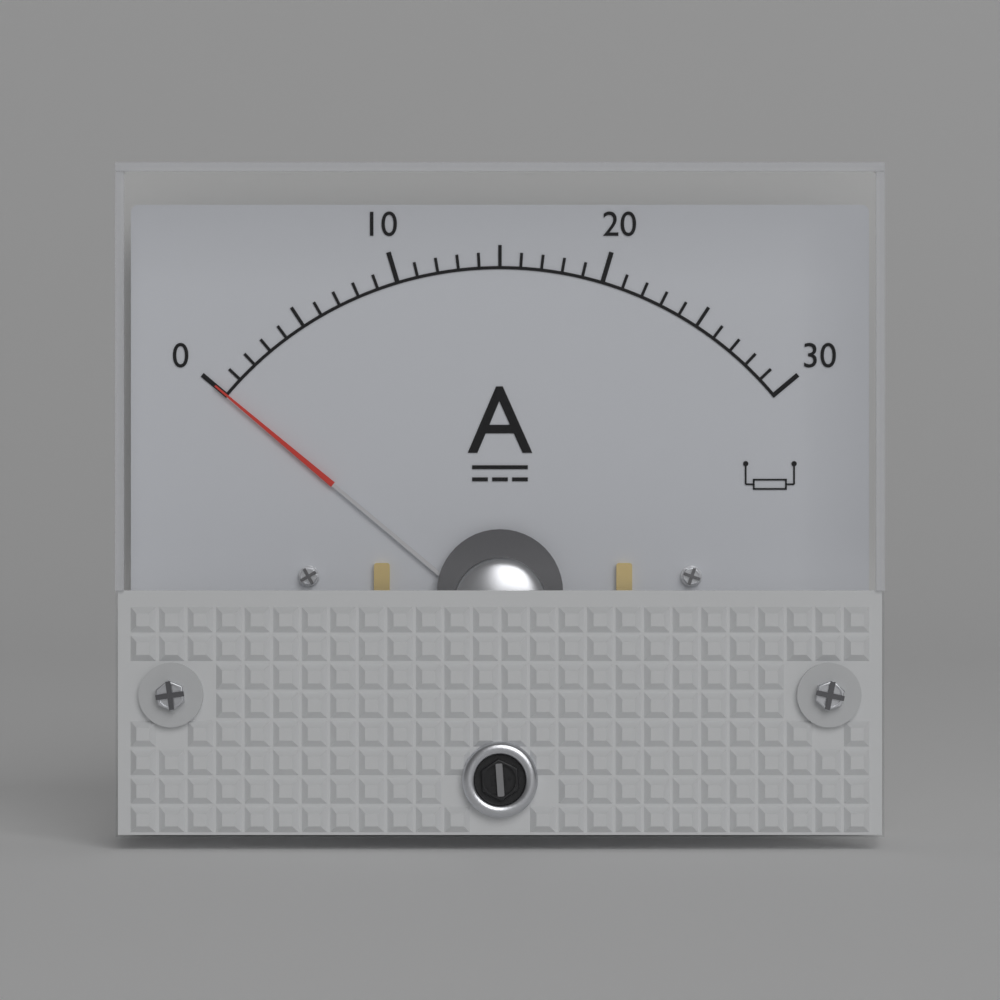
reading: 0 A
